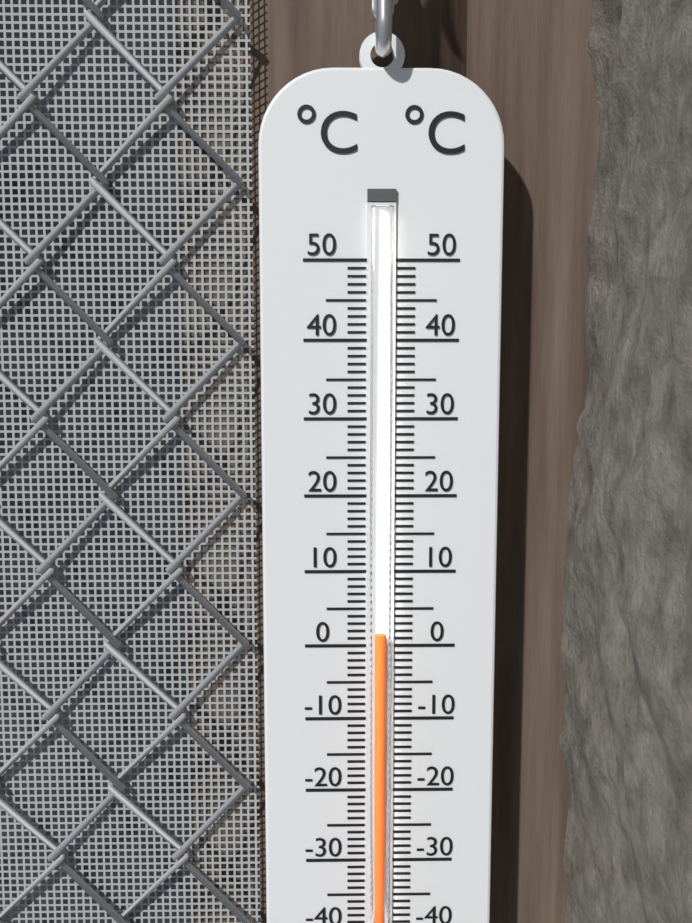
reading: 2 °C
